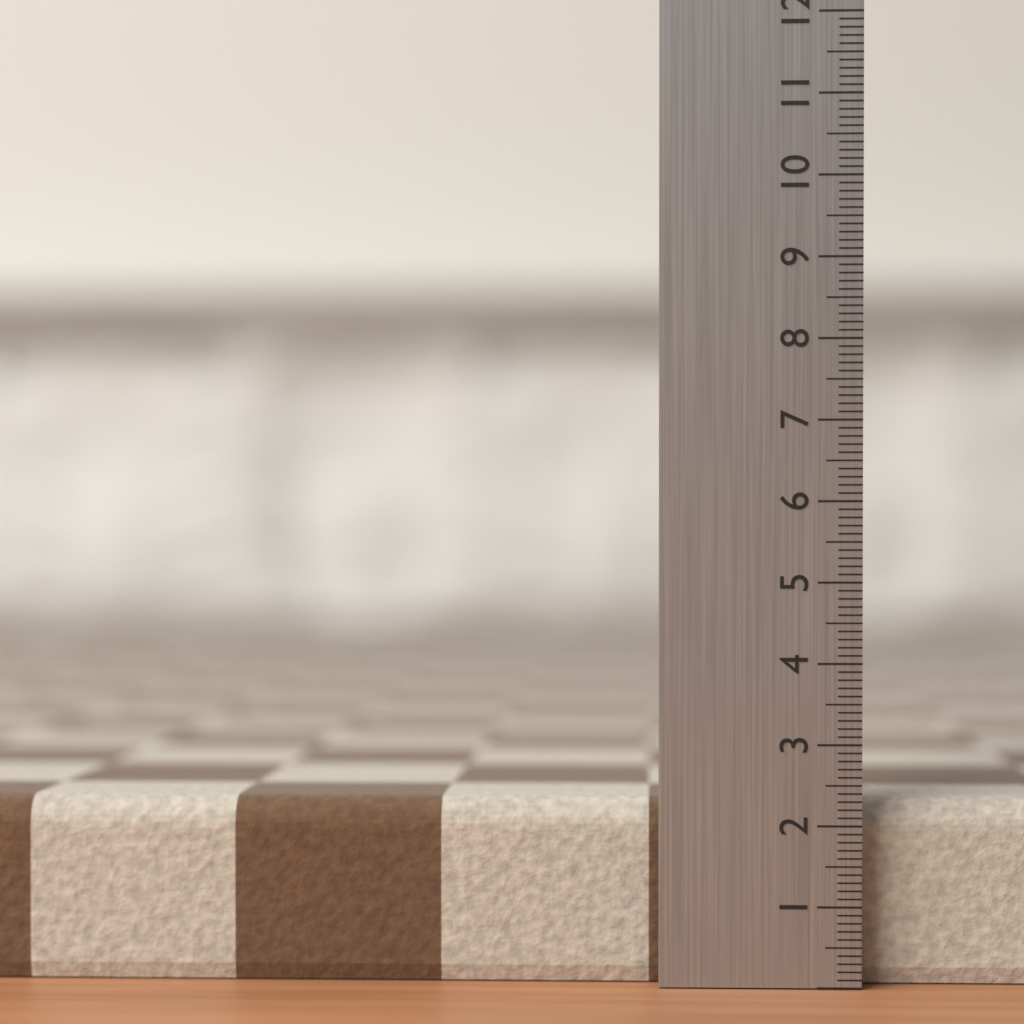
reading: 2.3 (no unit)
